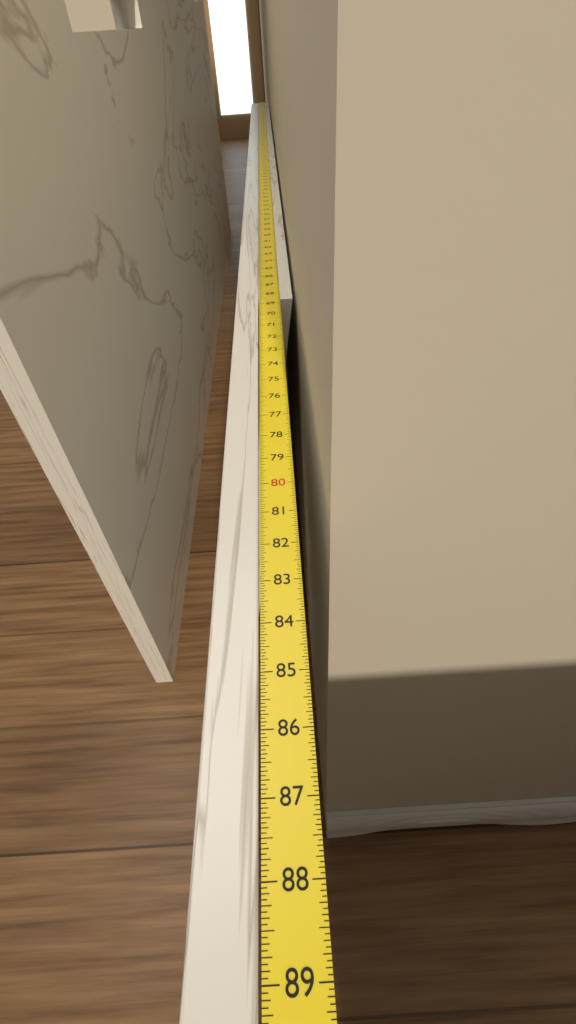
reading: 68.6250 in
